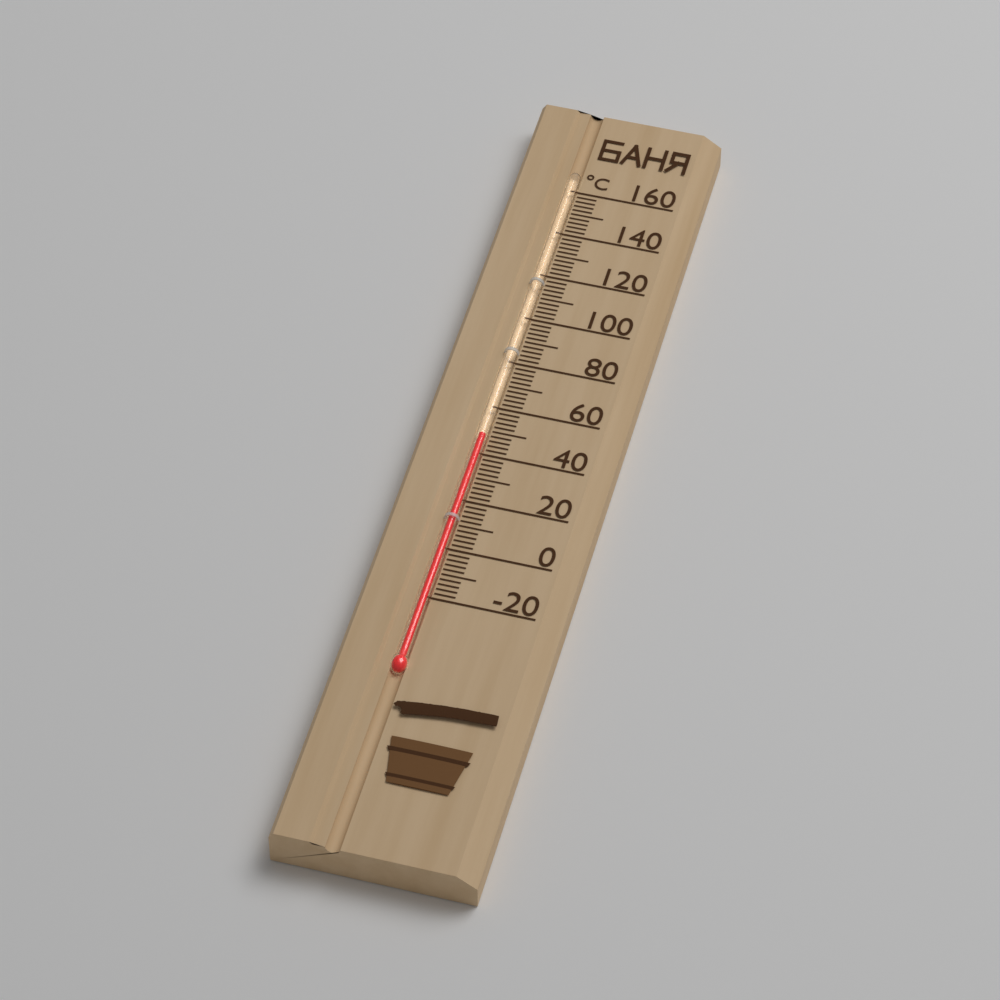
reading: 48 °C
